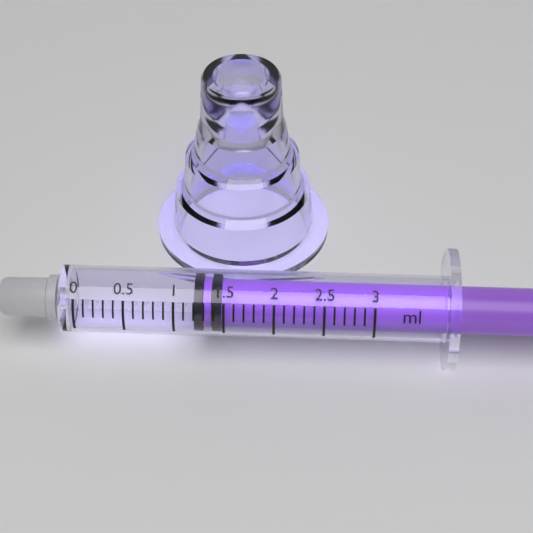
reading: 1.2 ml
